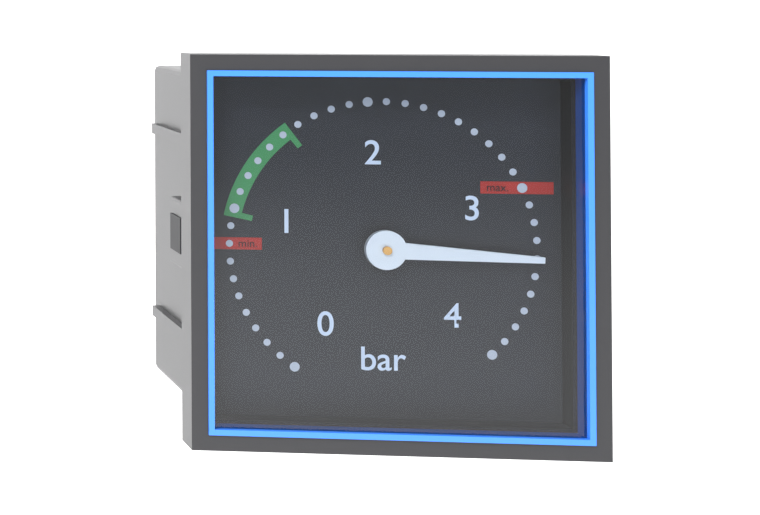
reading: 3.4 bar
